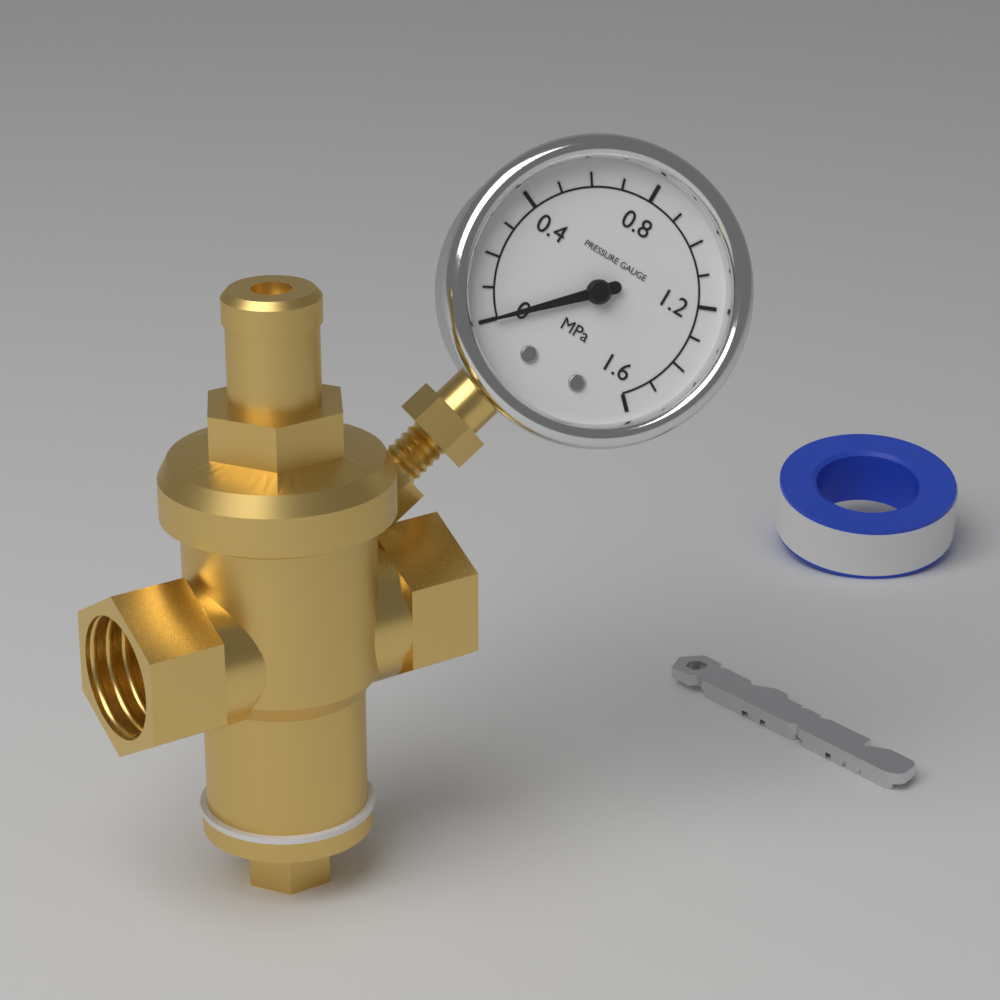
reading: 0.0 MPa
